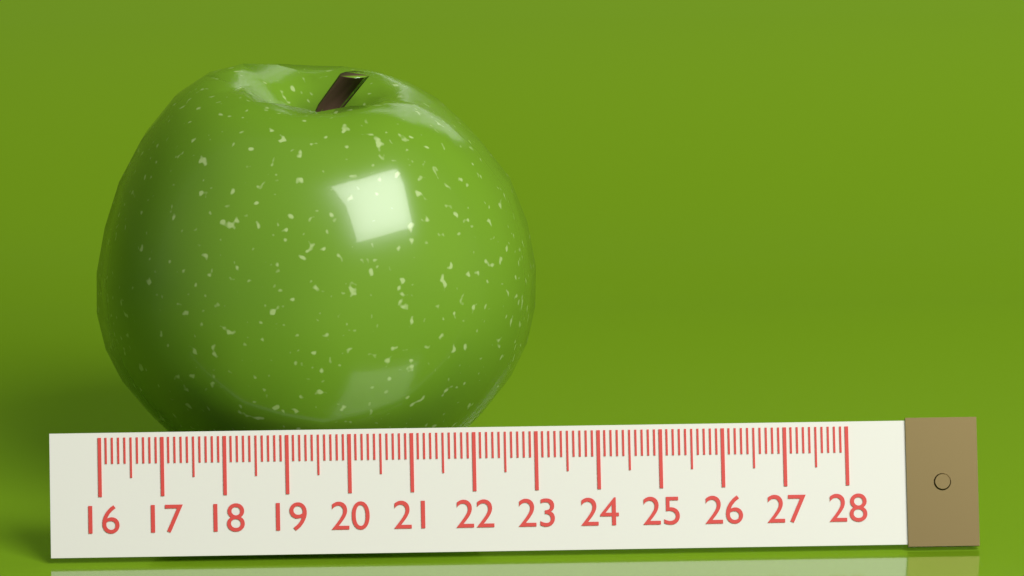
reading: 23.2 (no unit)
